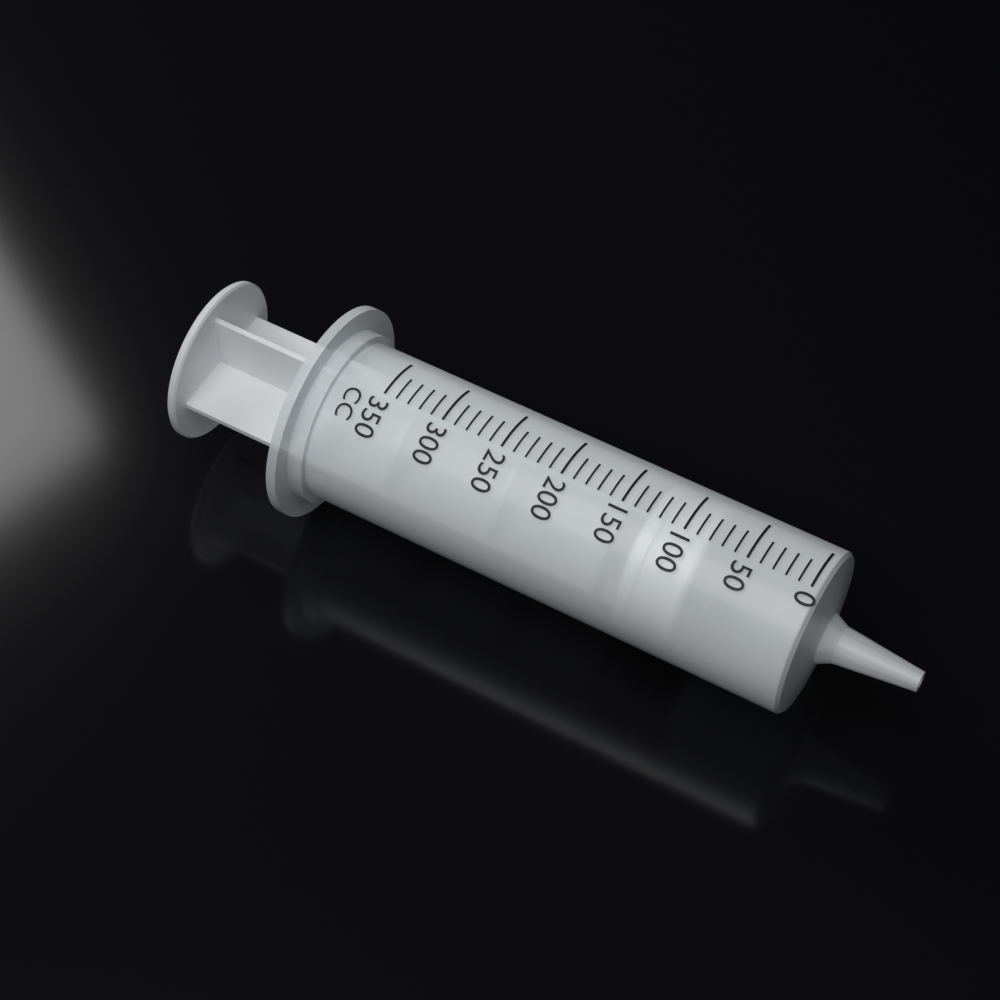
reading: 80 cc
